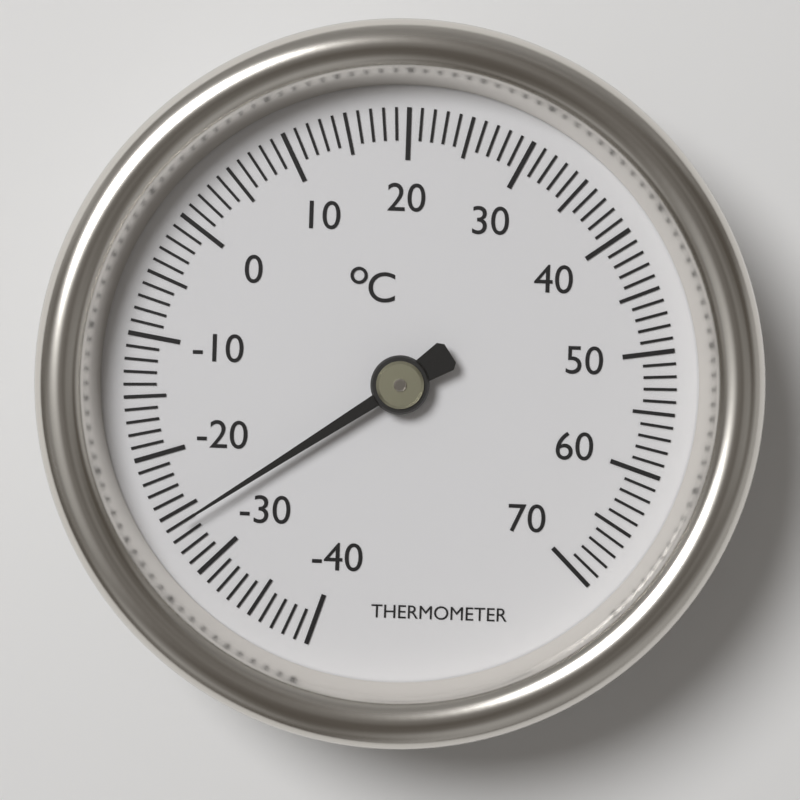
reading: -26 °C
